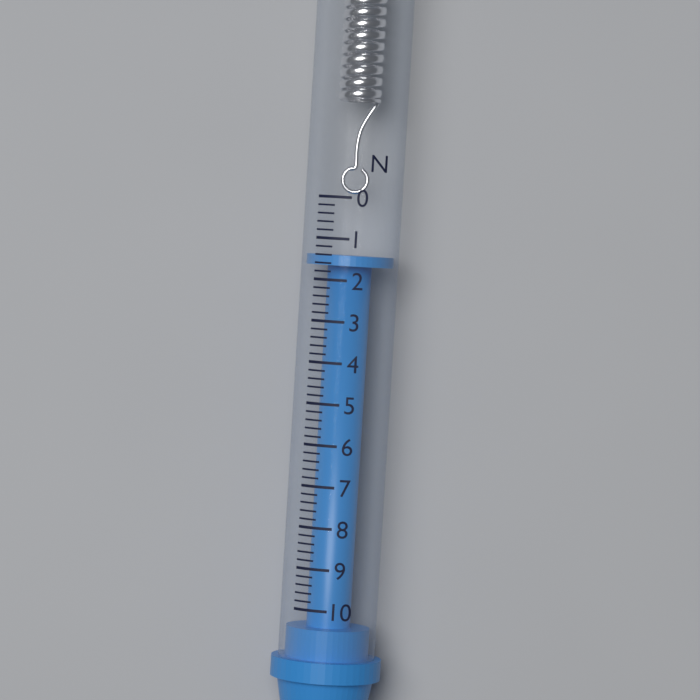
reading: 1.4 N
